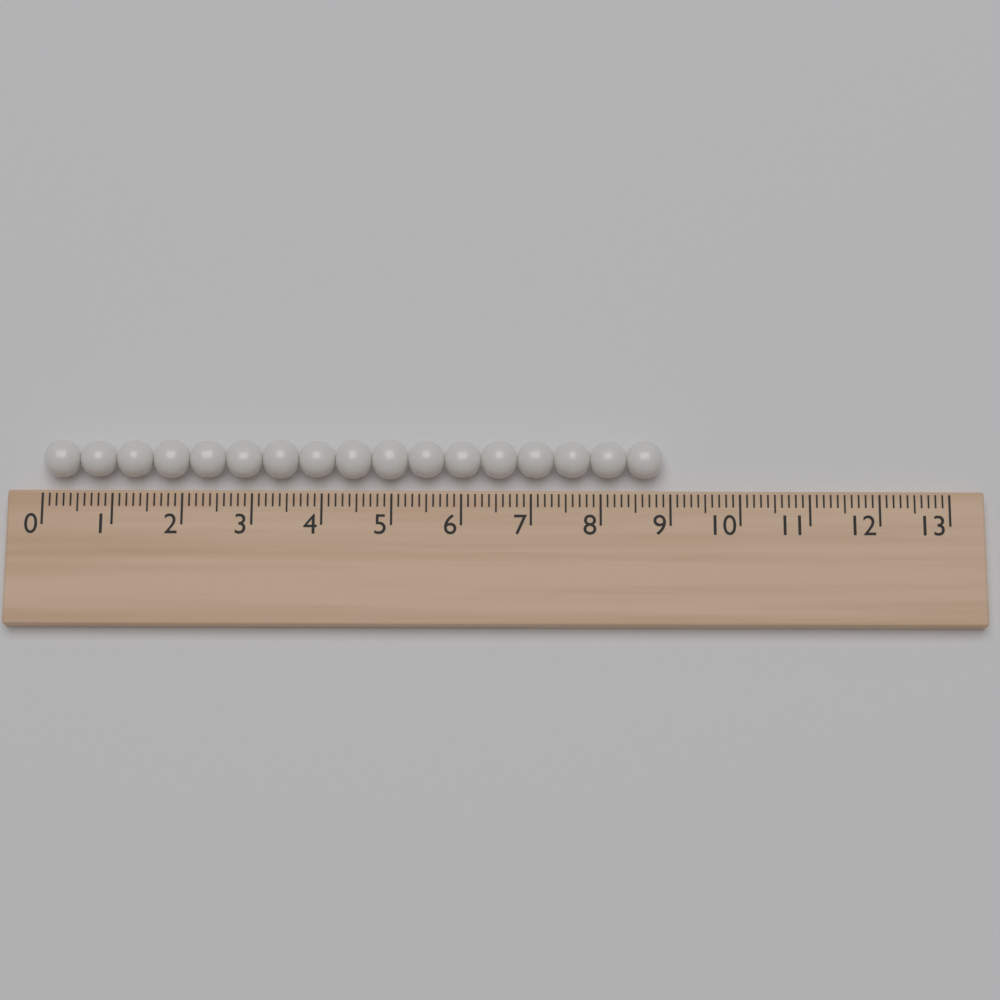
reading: 8.9 (no unit)
